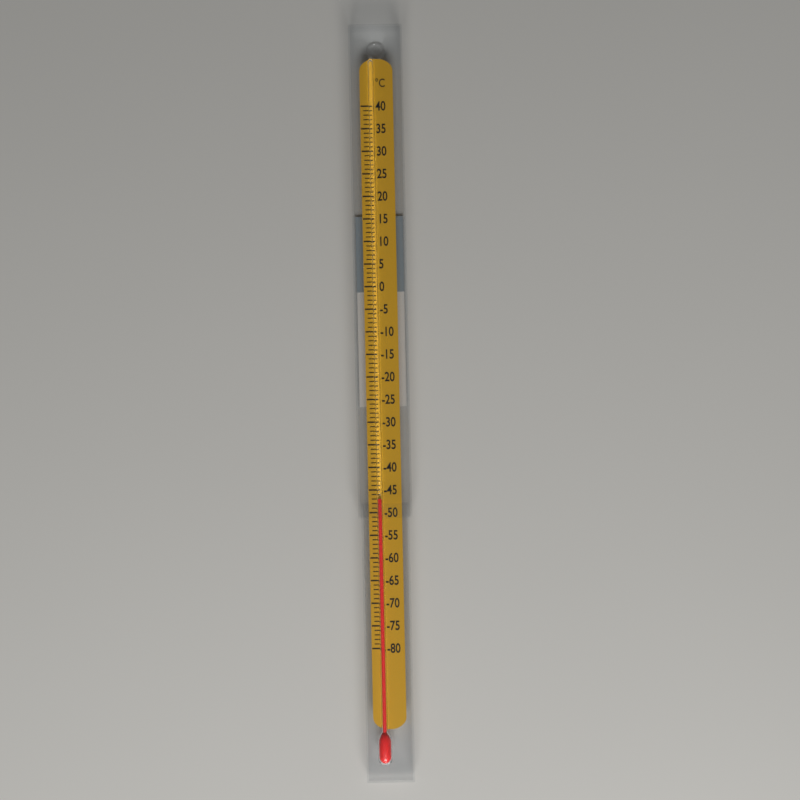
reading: -47 °C
